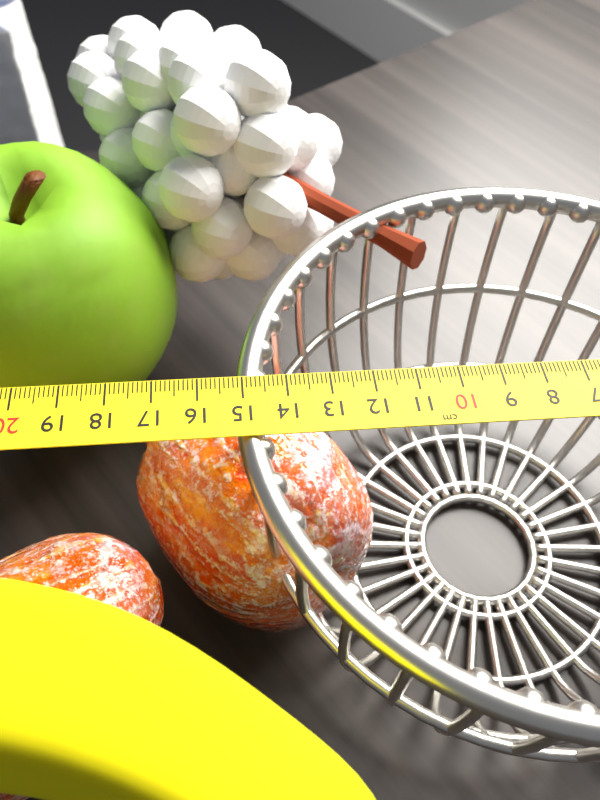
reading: 15.2 cm
